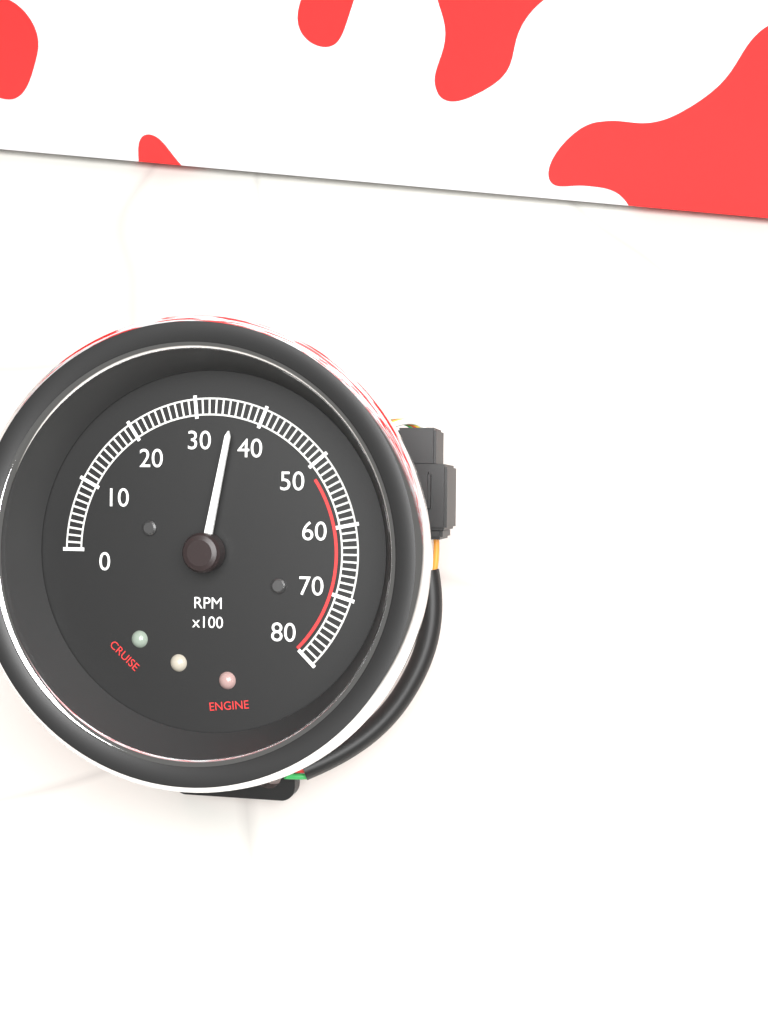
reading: 3600 RPM
